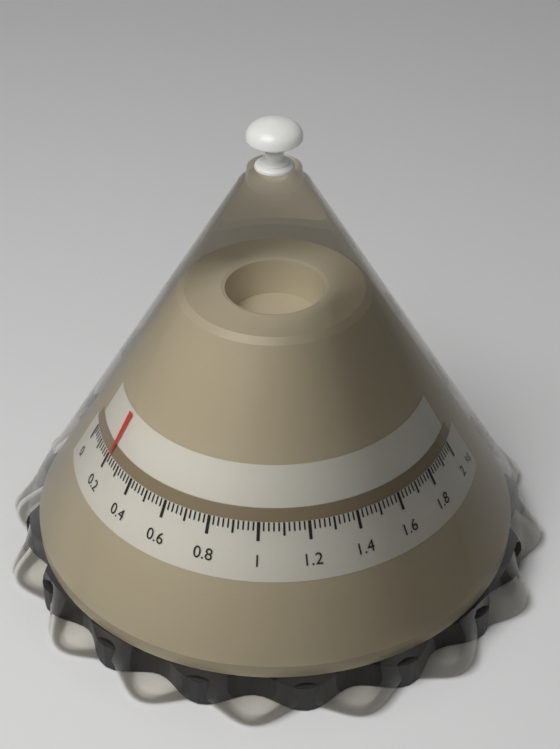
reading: 0.22 kg
